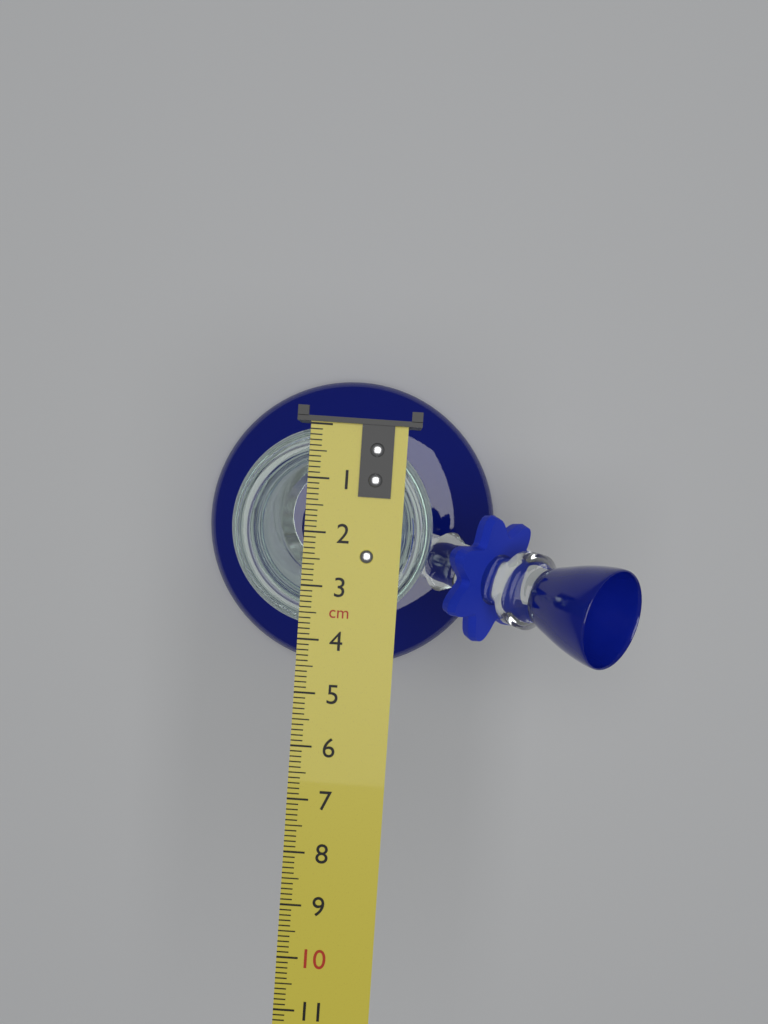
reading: 3.8 cm
